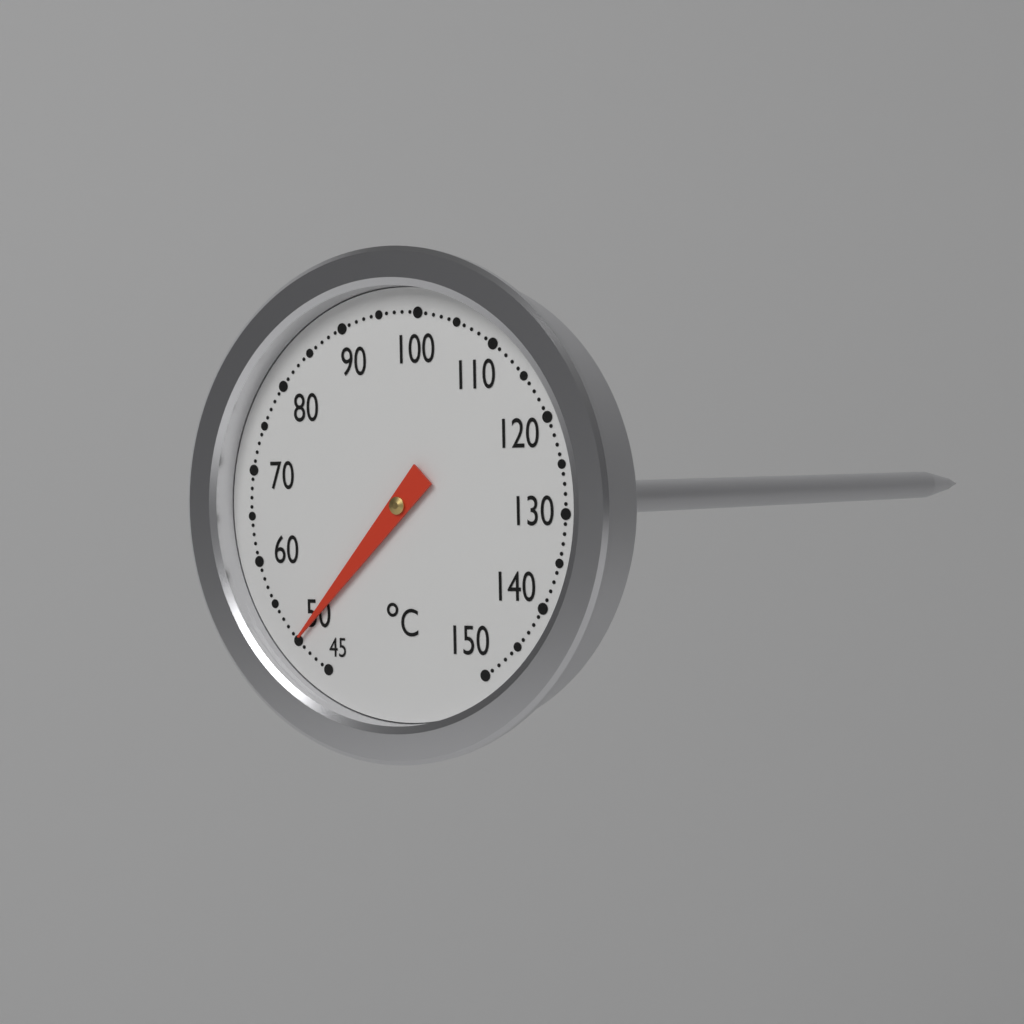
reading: 50 °C
